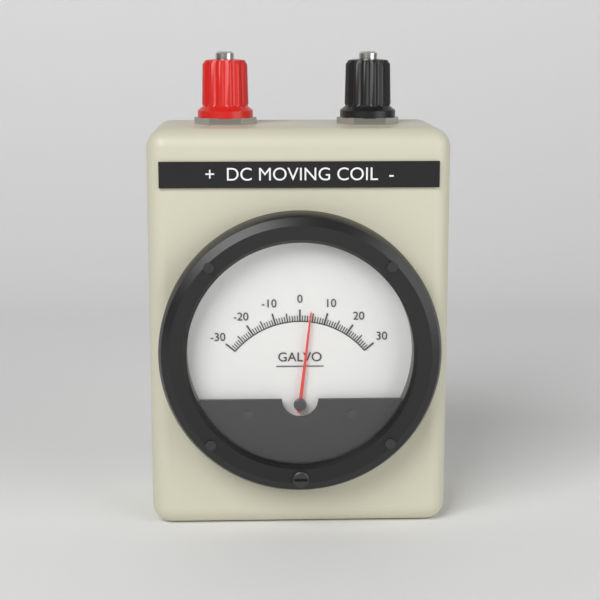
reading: 4 (no unit)
